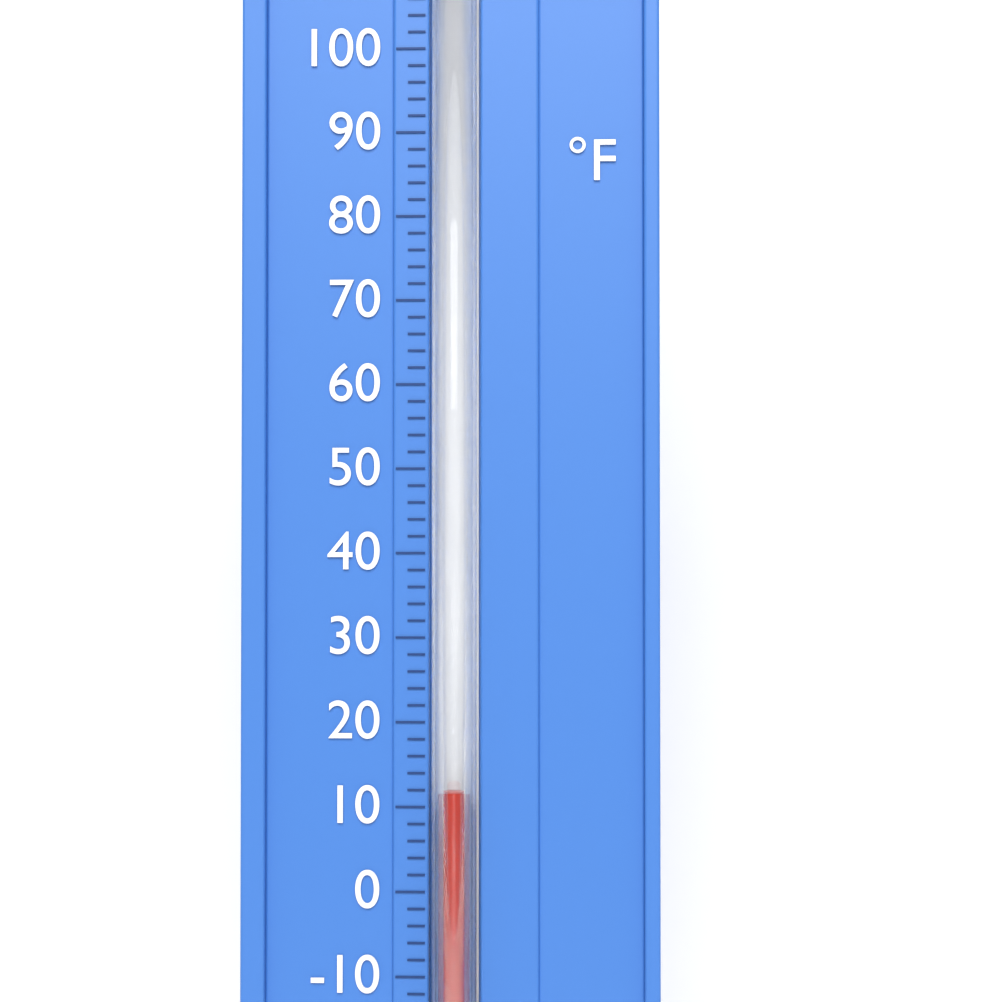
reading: 12 °F
